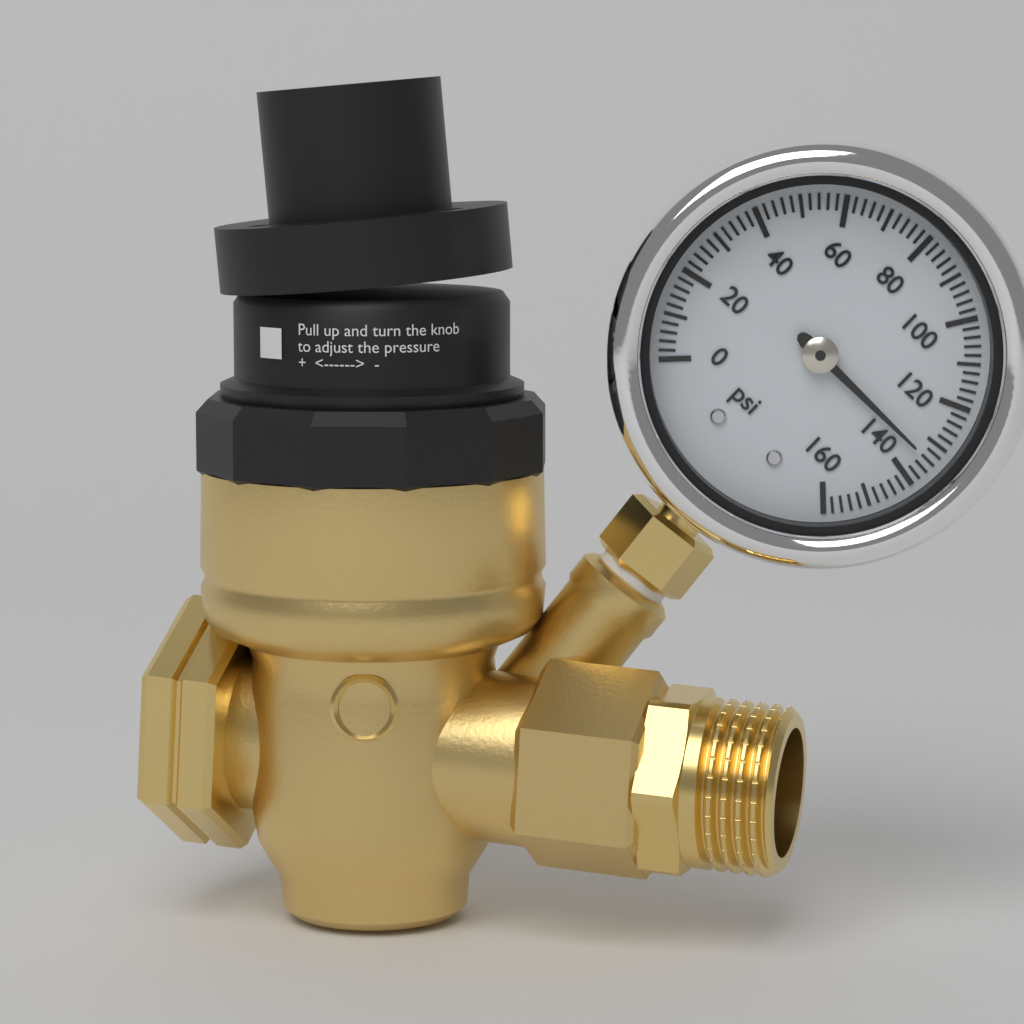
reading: 134 psi
